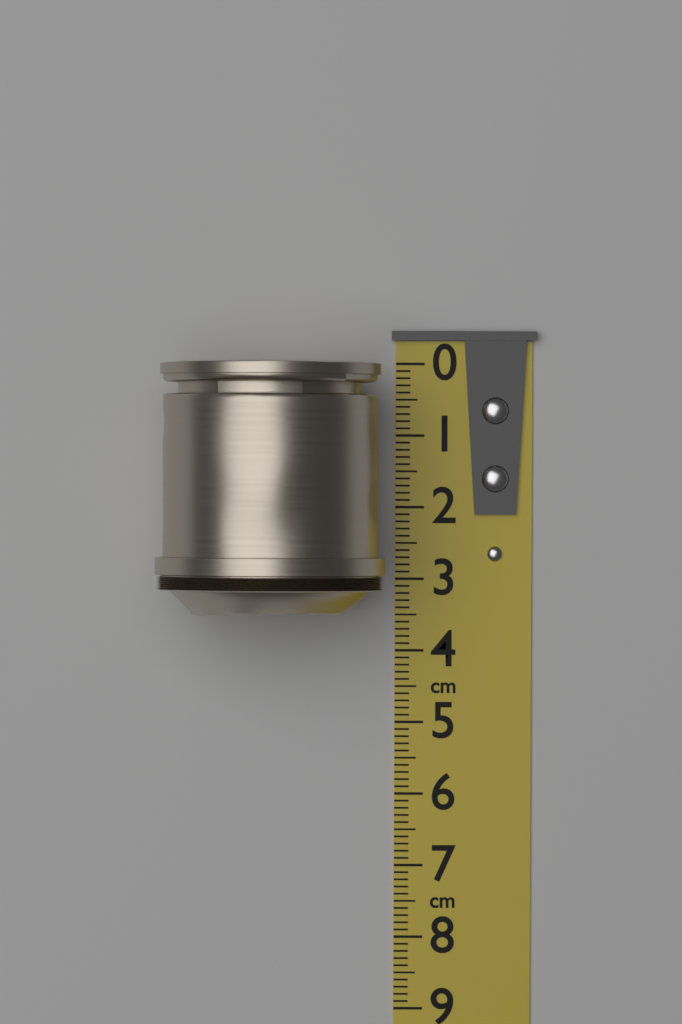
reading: 3.5 cm
